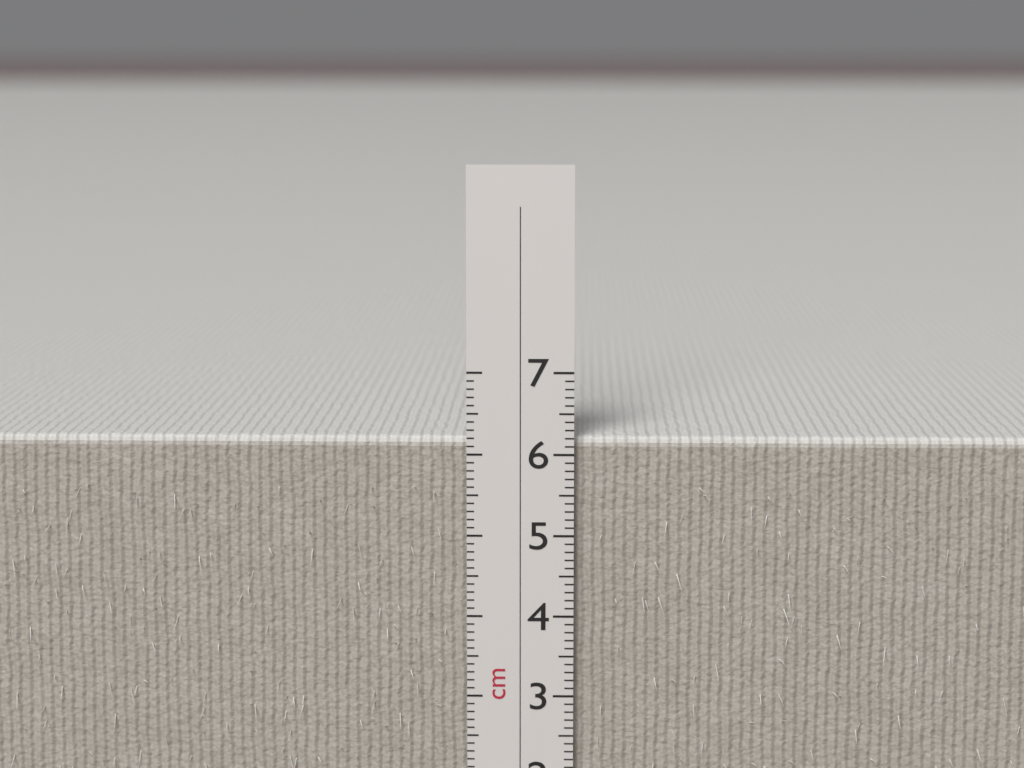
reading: 6.2 cm
